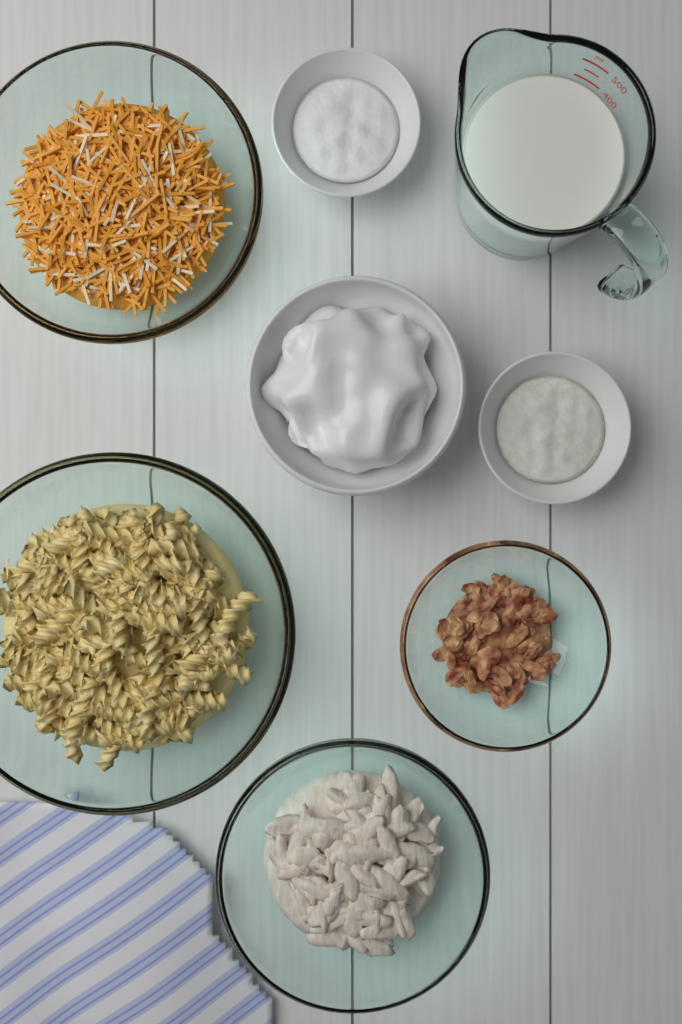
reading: 375 ml
